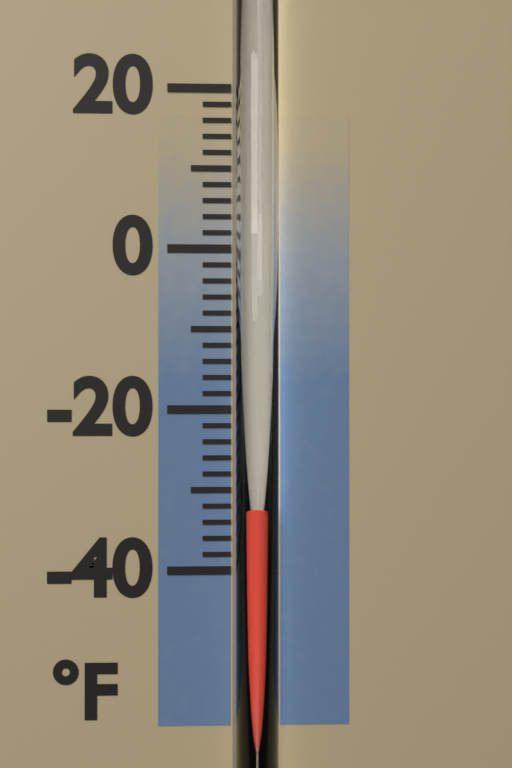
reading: -32 °F
